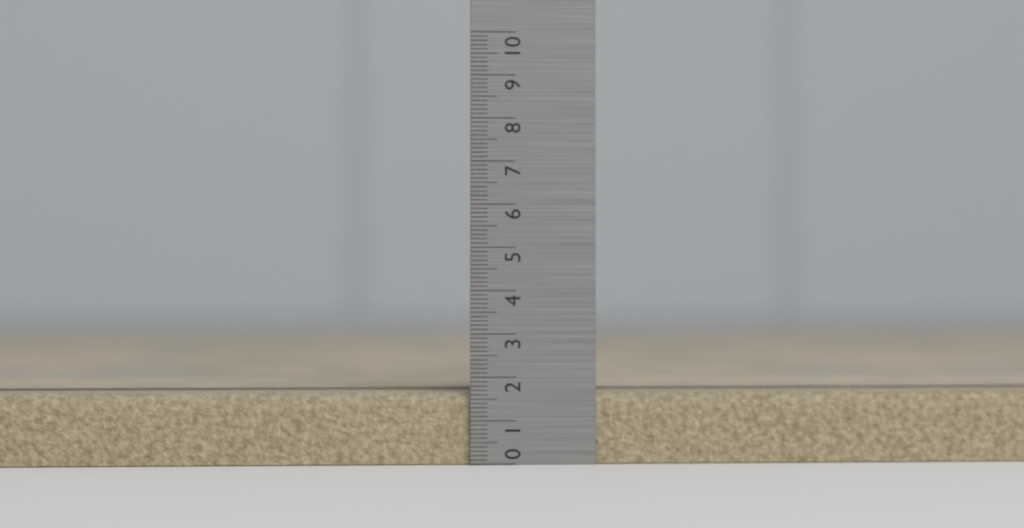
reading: 1.7 (no unit)
